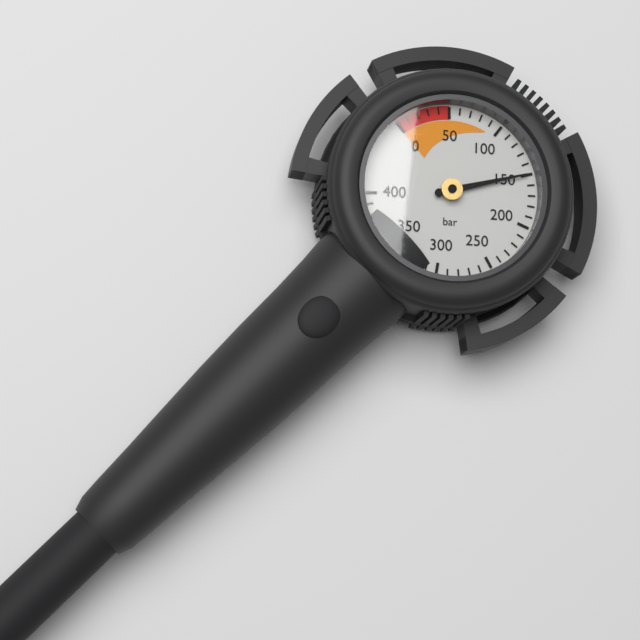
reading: 150 bar
